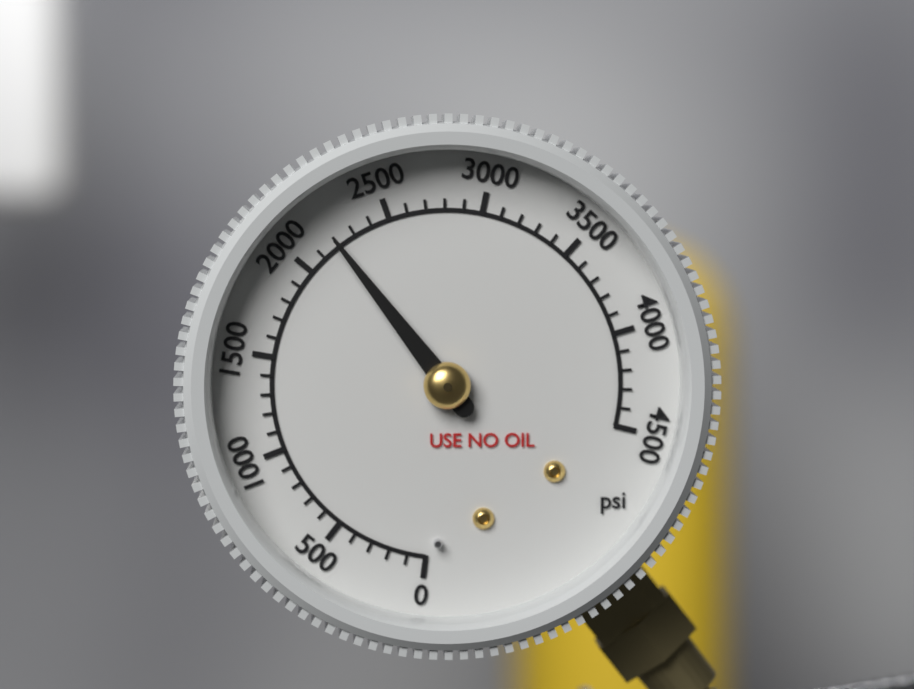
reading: 2200 psi
